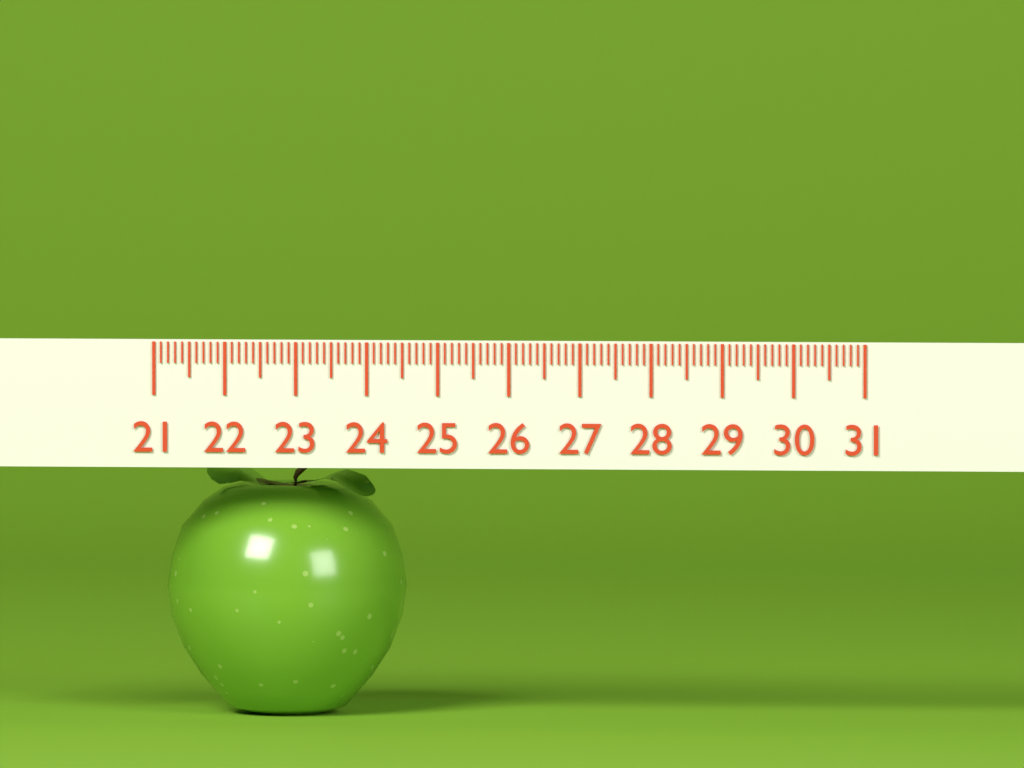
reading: 24.4 (no unit)
